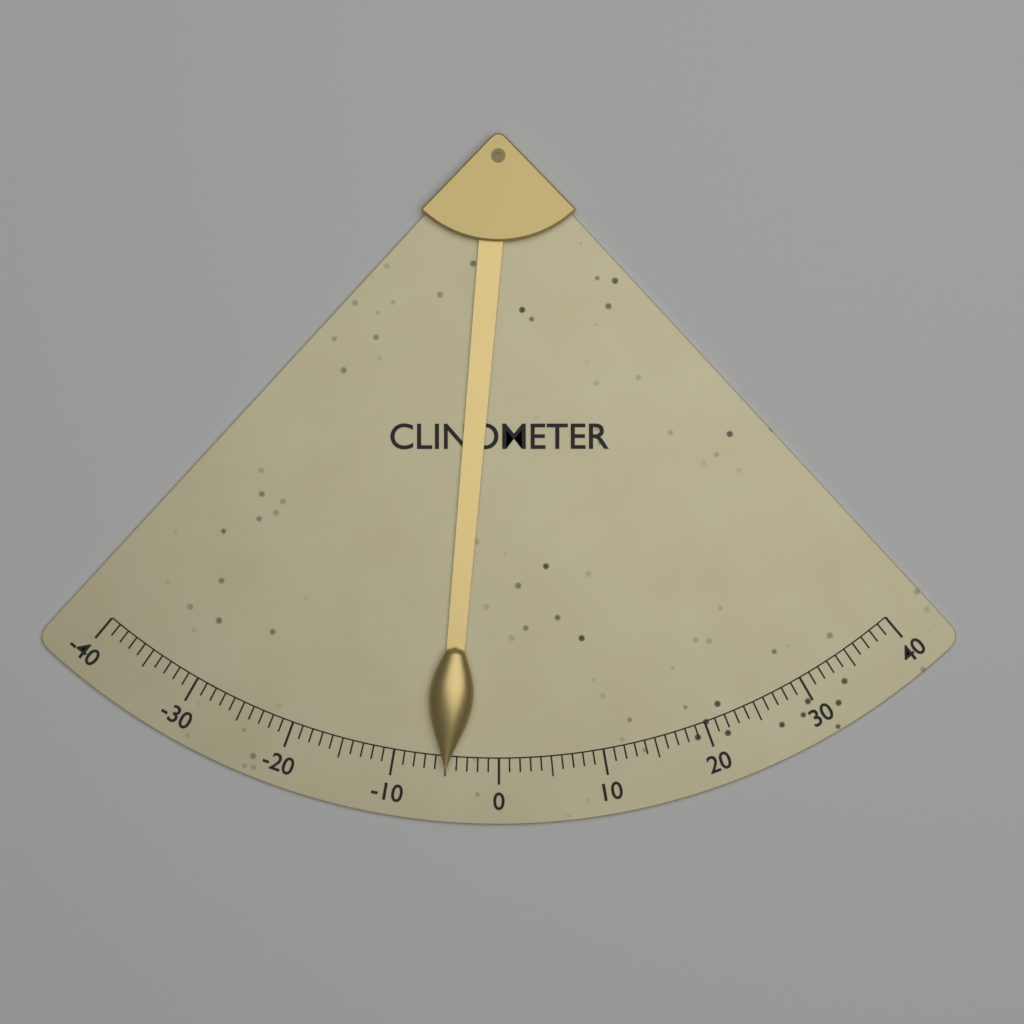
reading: -5 (no unit)
